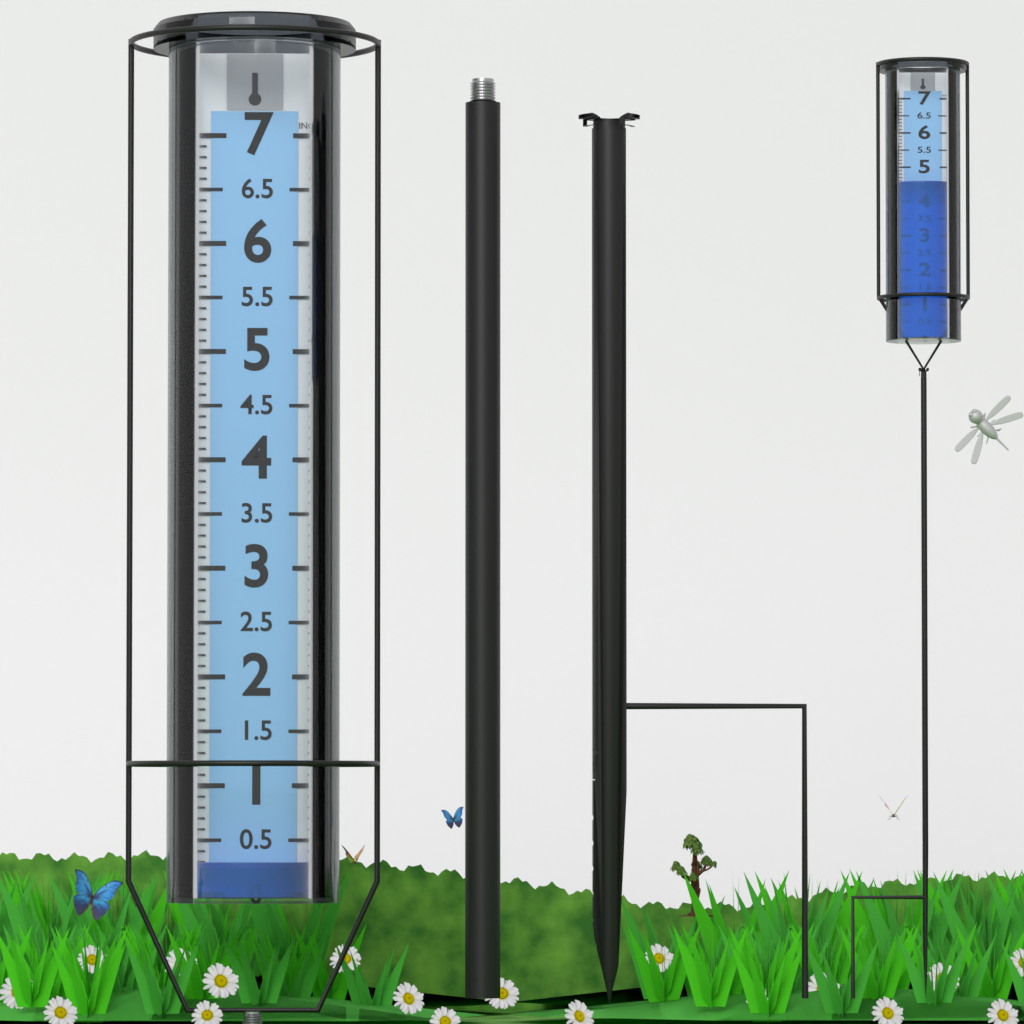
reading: 0.3 in
